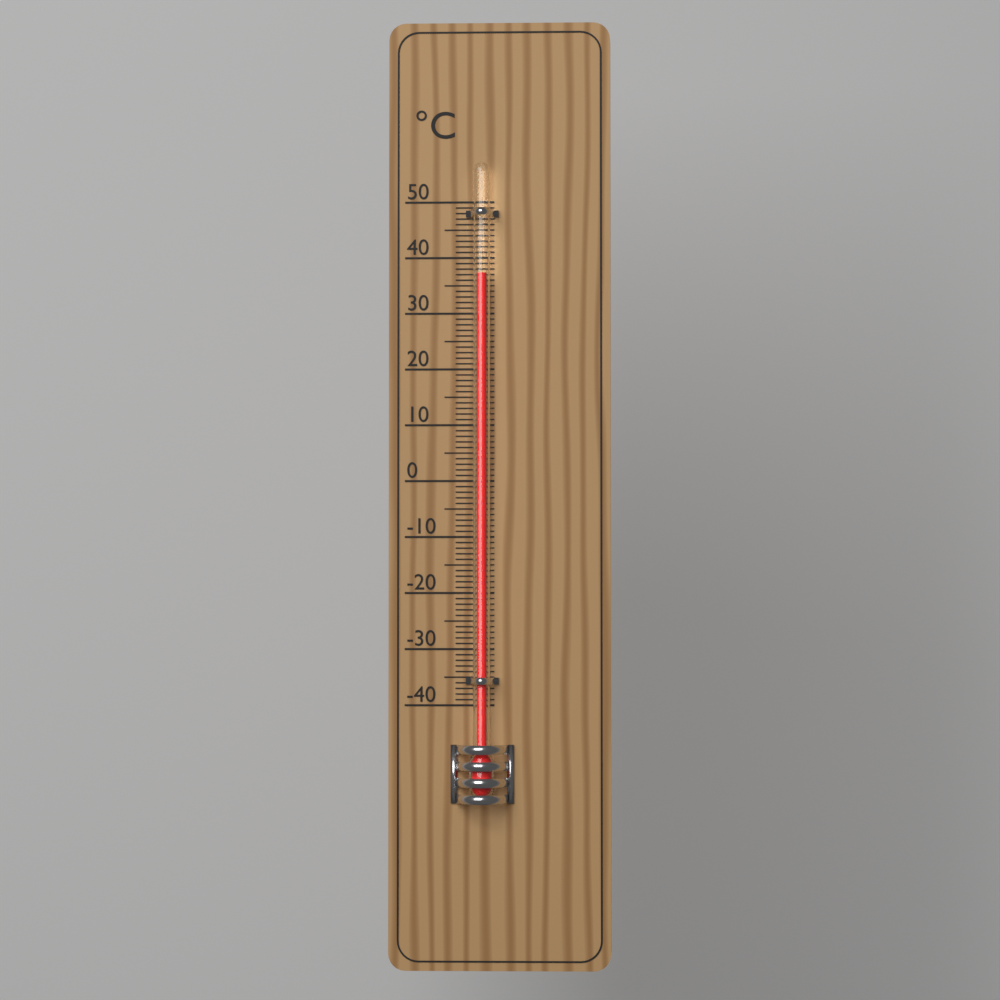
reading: 37 °C
